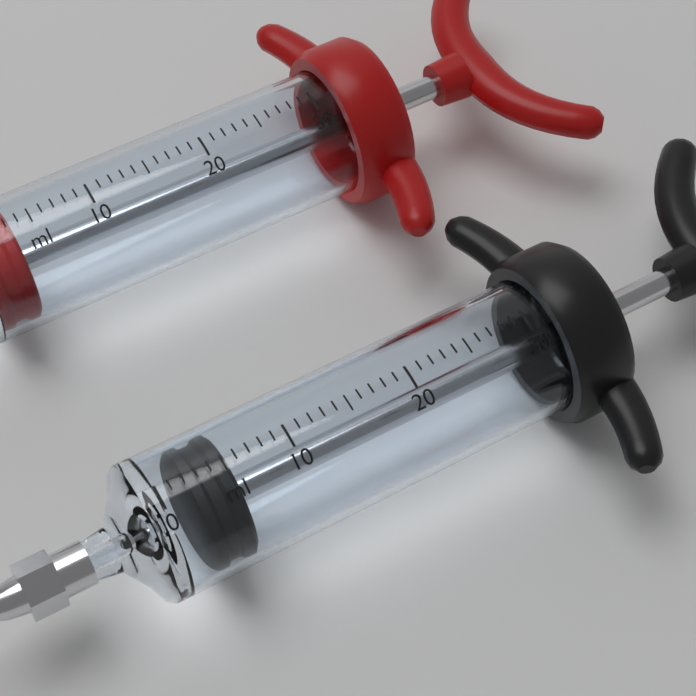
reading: 2 ml
